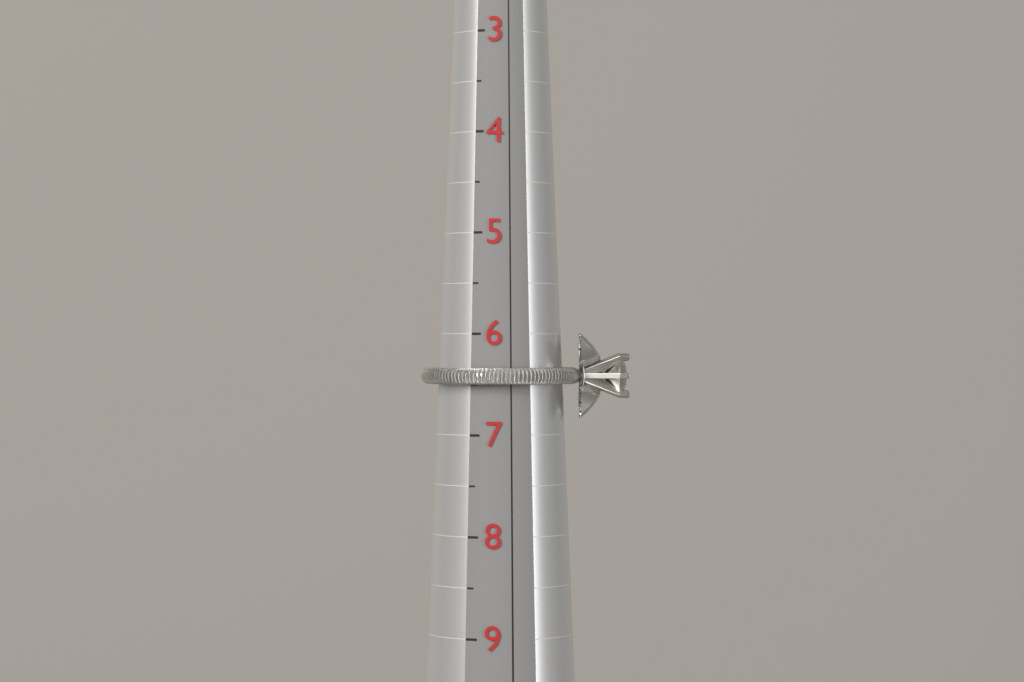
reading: 6.5 (no unit)
